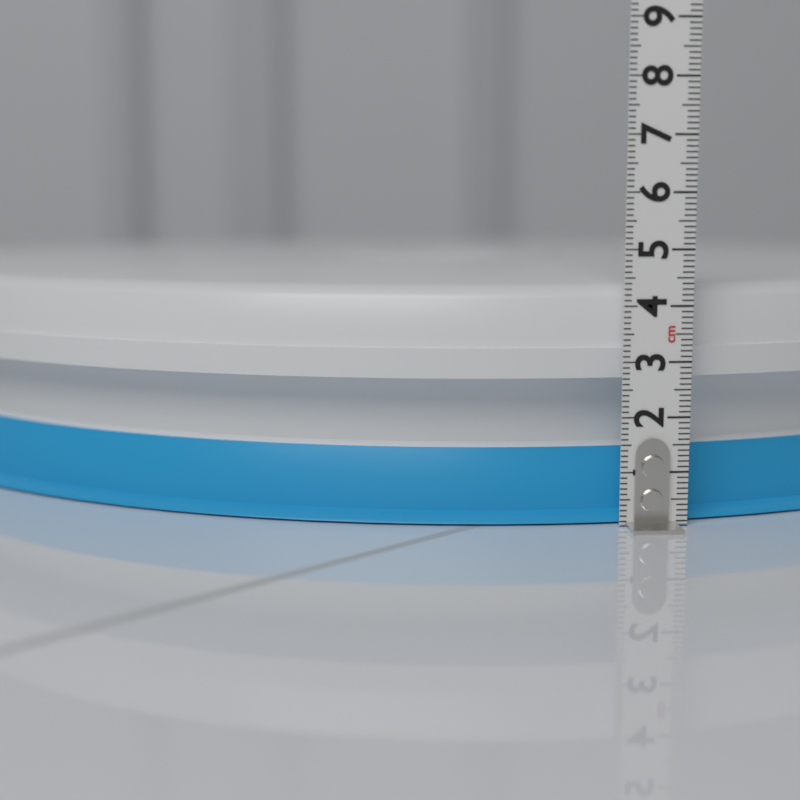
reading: 4.4 cm
